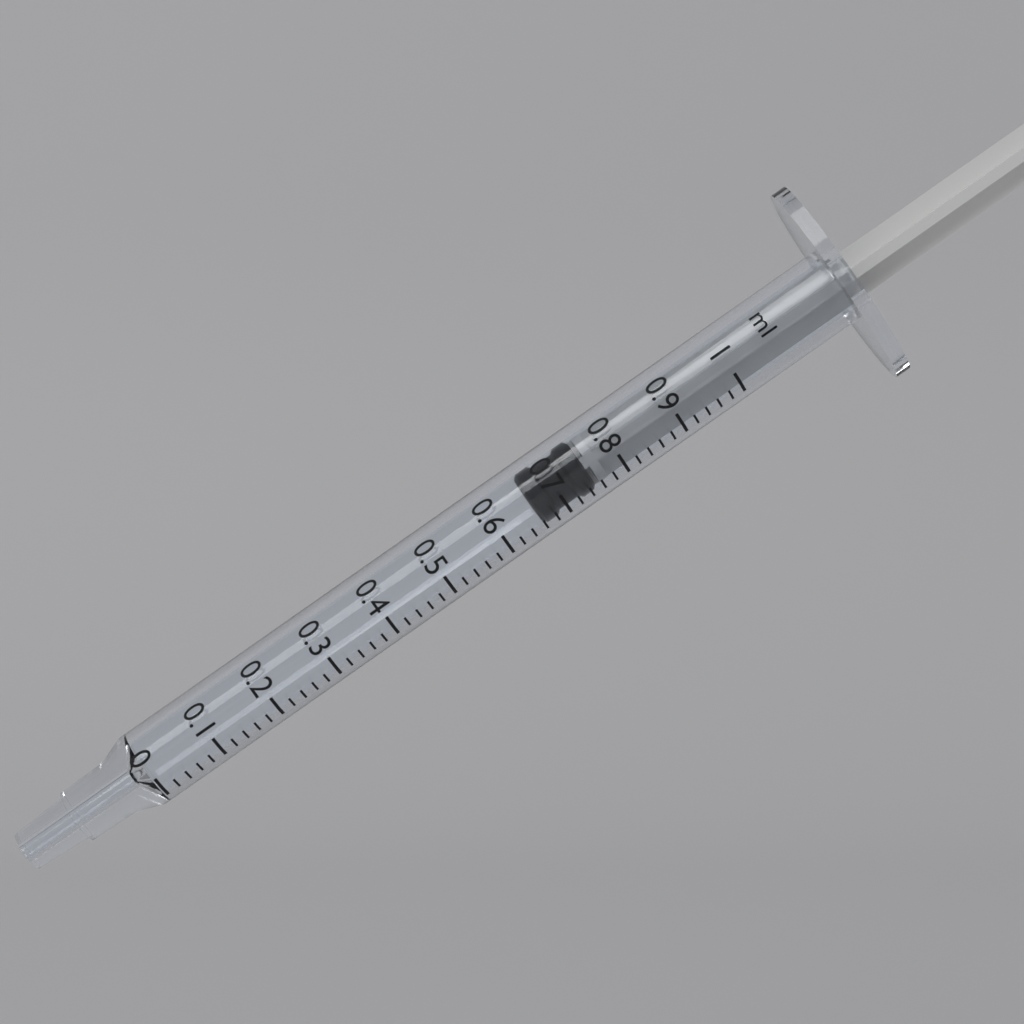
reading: 0.66 ml
